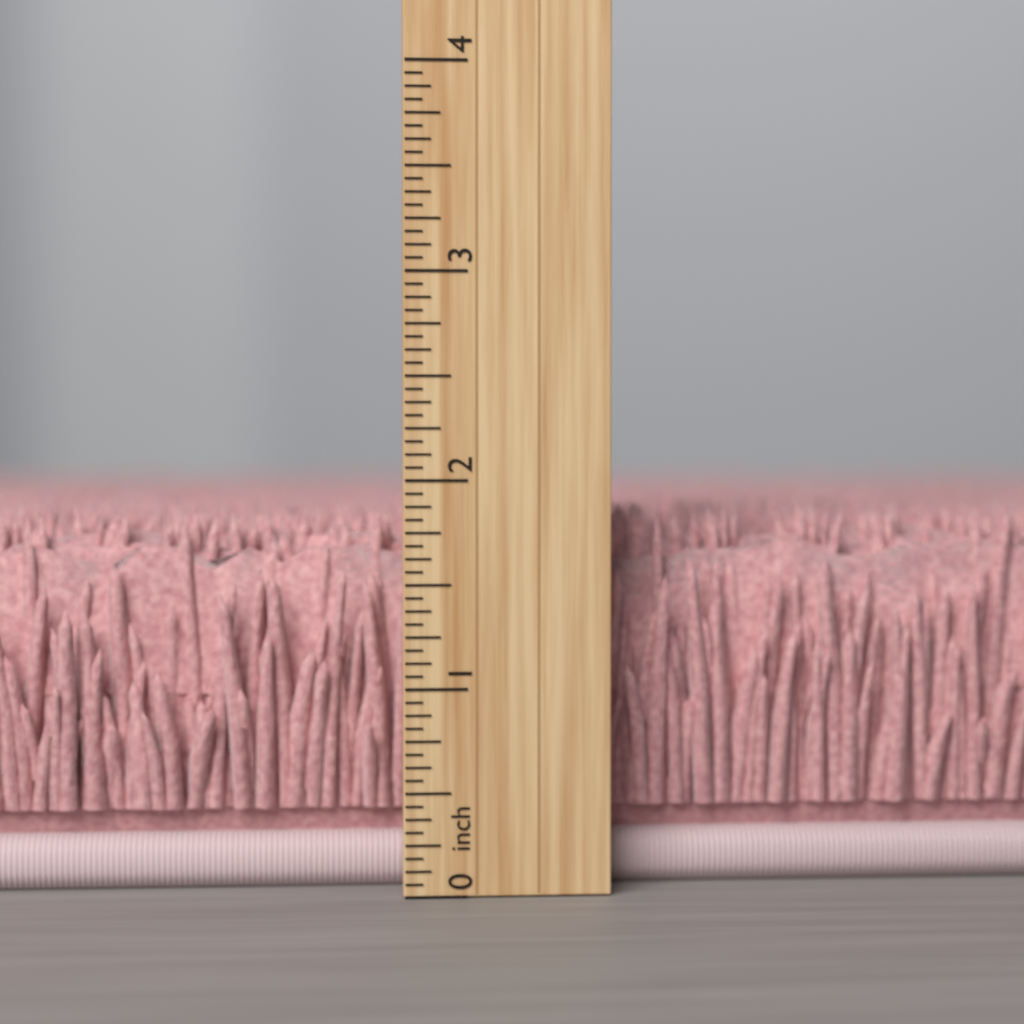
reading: 1.8750 inch
